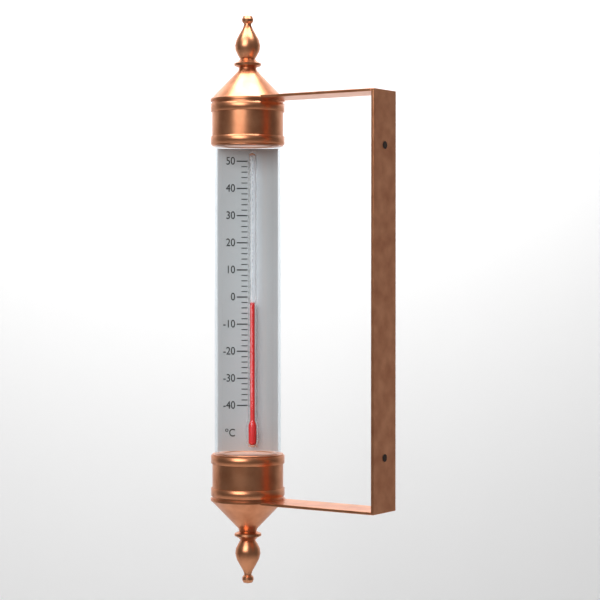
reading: -2 °C
